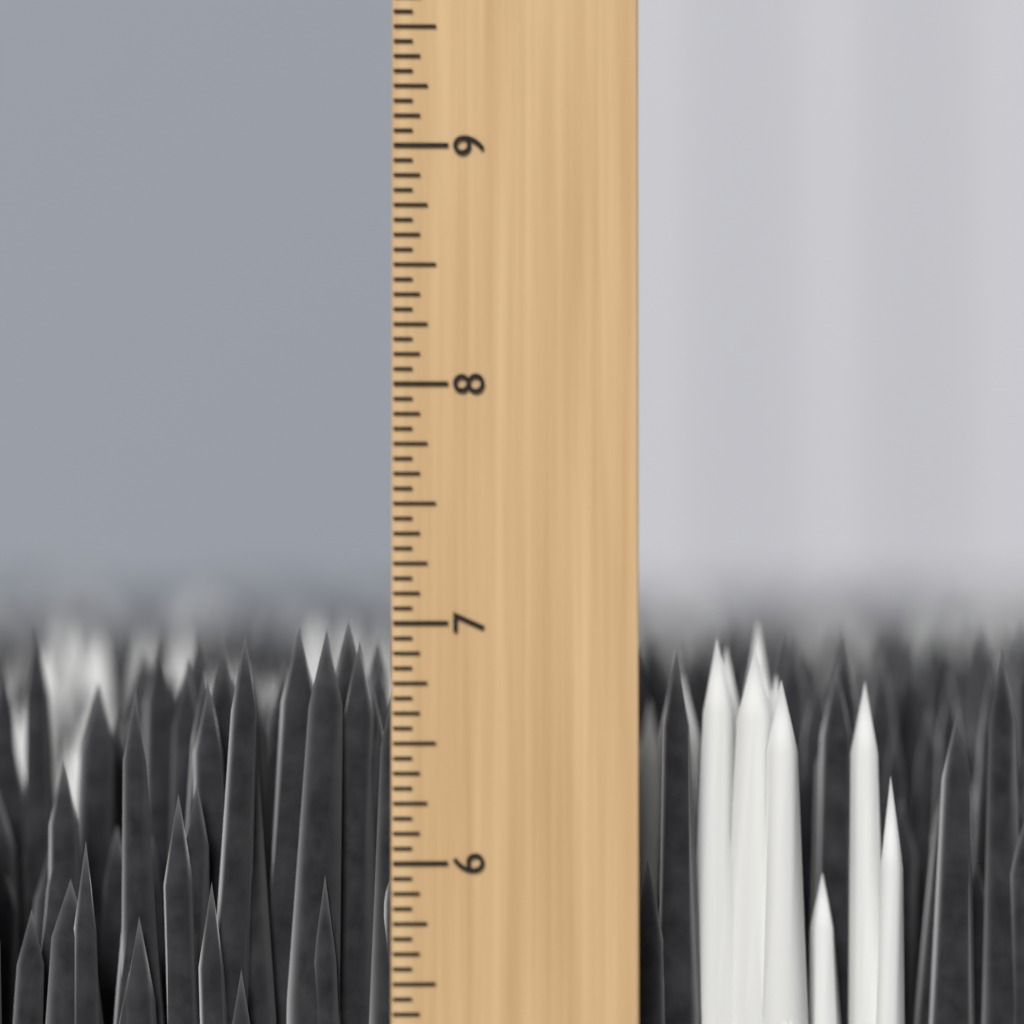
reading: 7.0000 inch
